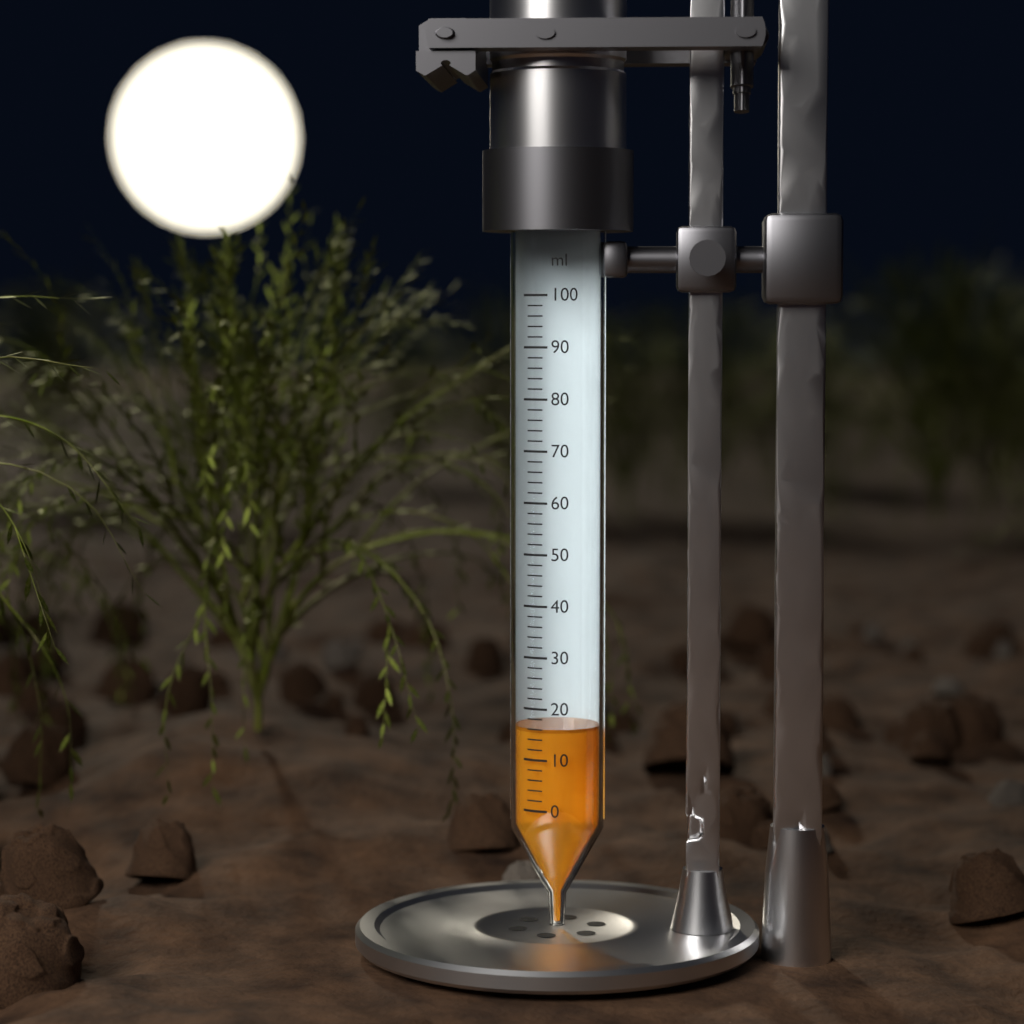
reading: 16 ml
